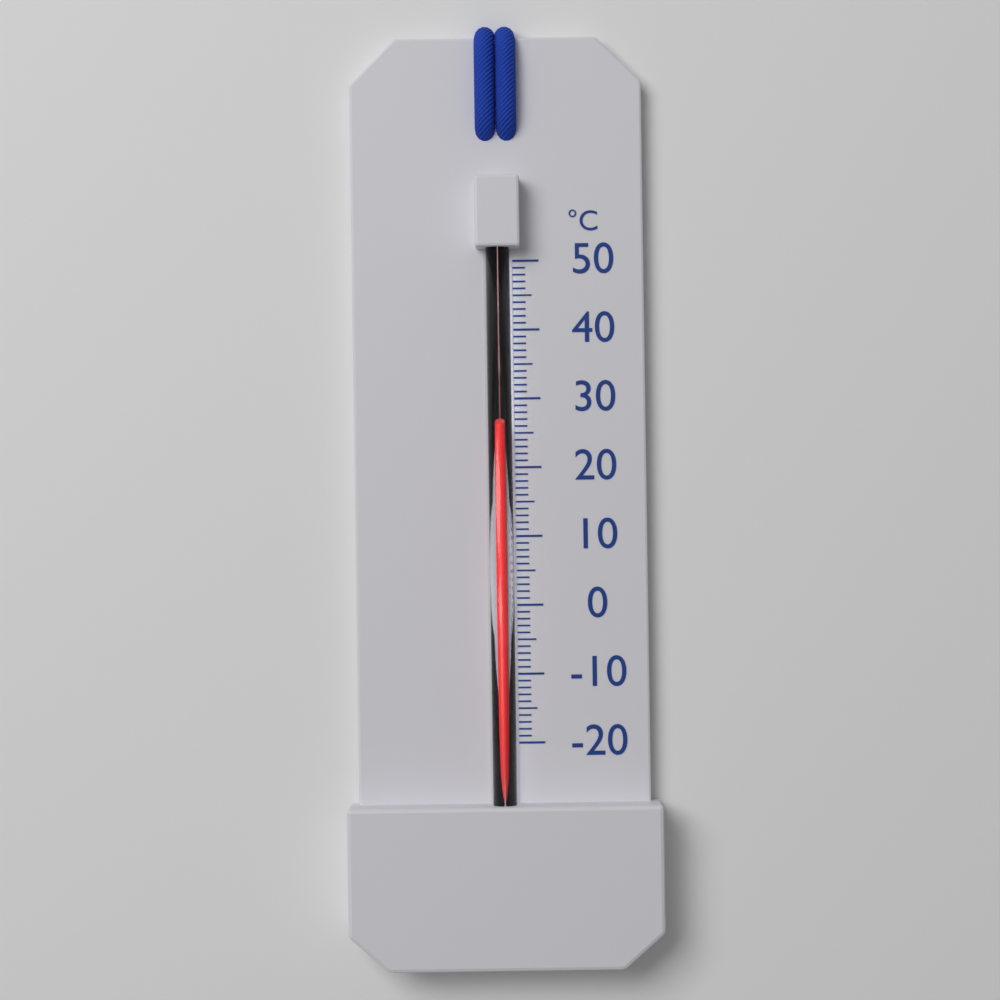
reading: 26 °C
